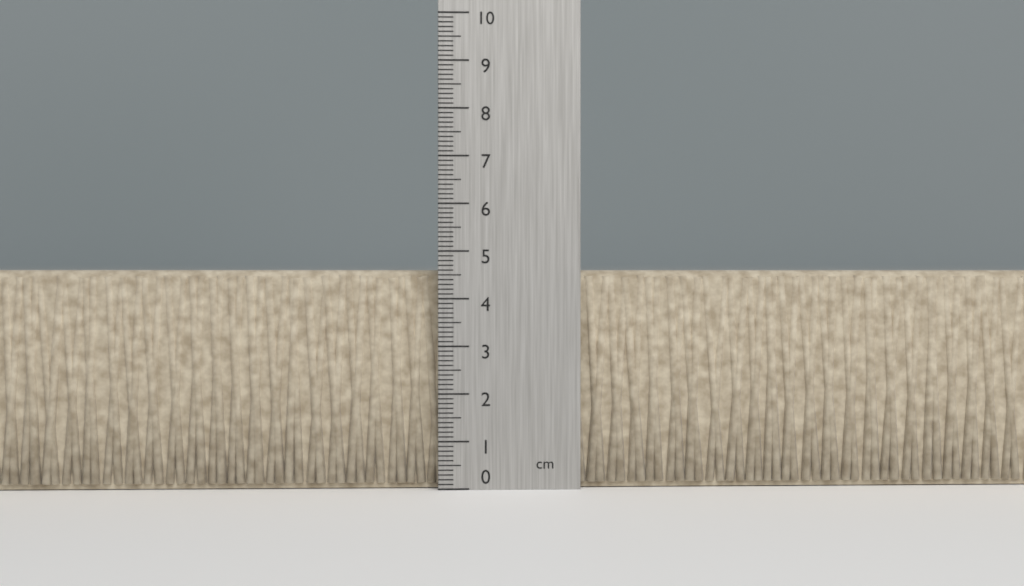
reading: 4.6 cm
